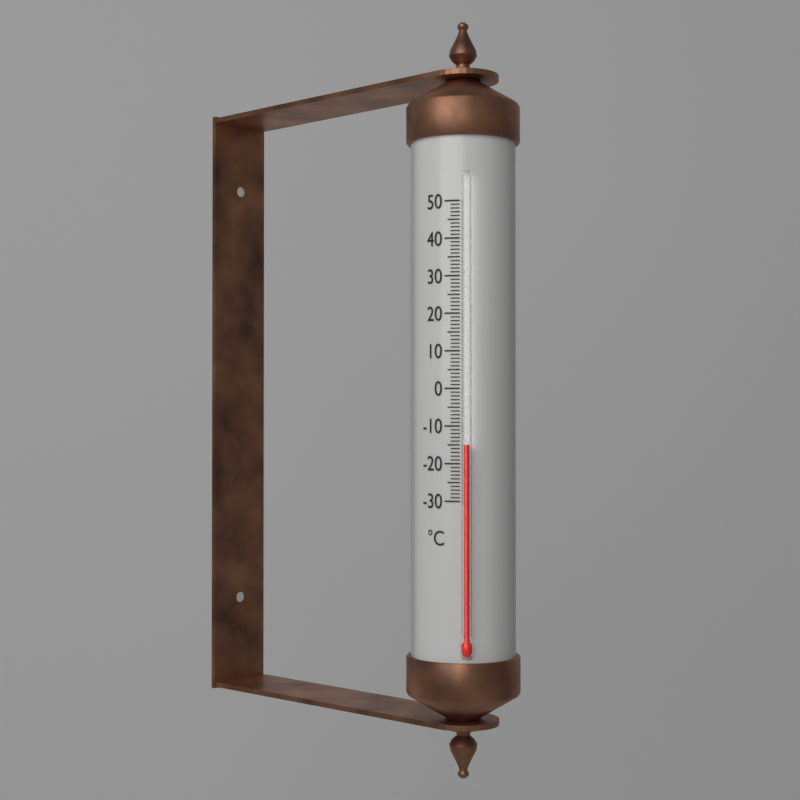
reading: -15 °C
